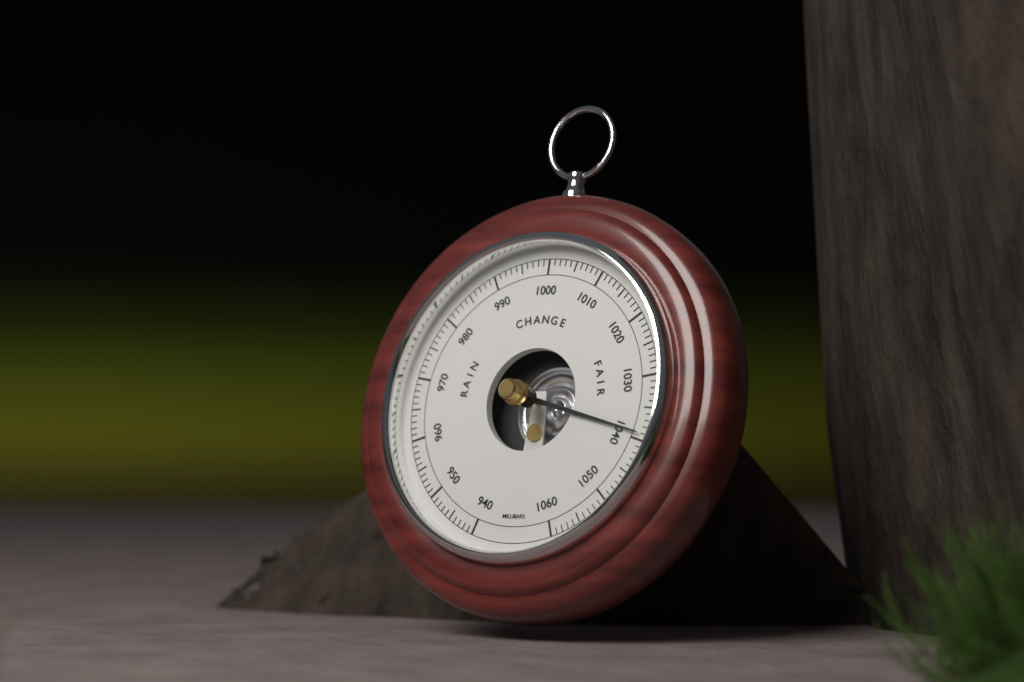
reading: 1039 mbar
